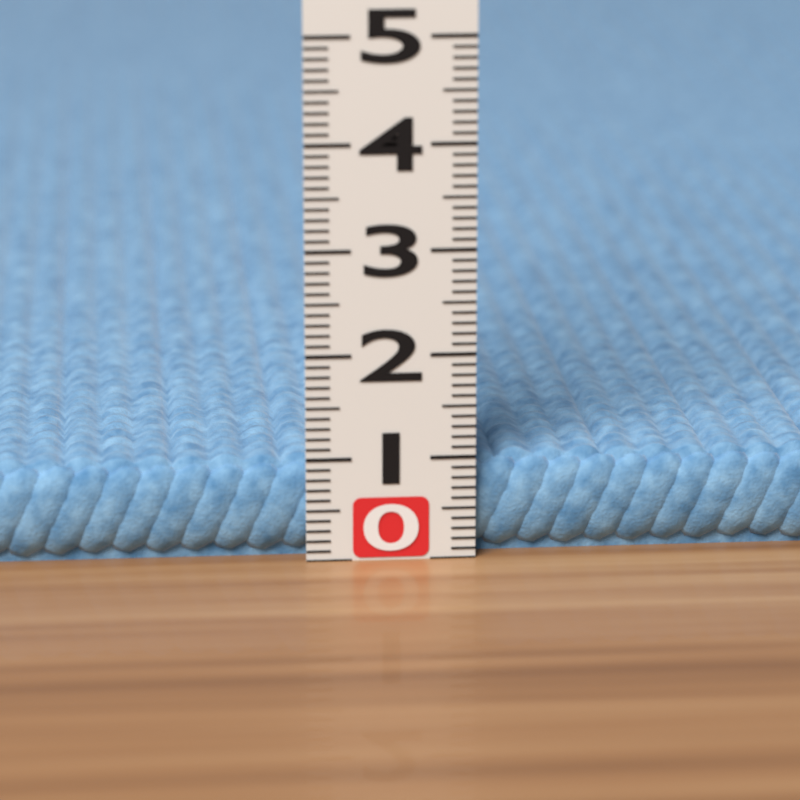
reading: 1.0 (no unit)
